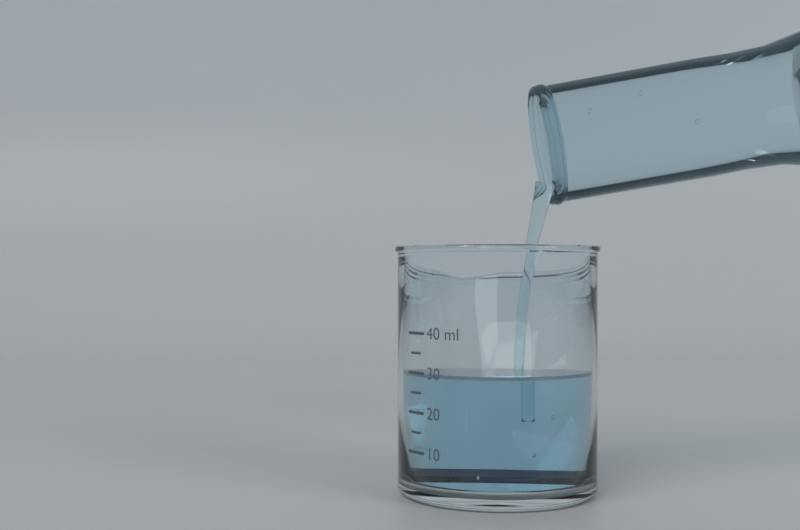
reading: 30 ml
